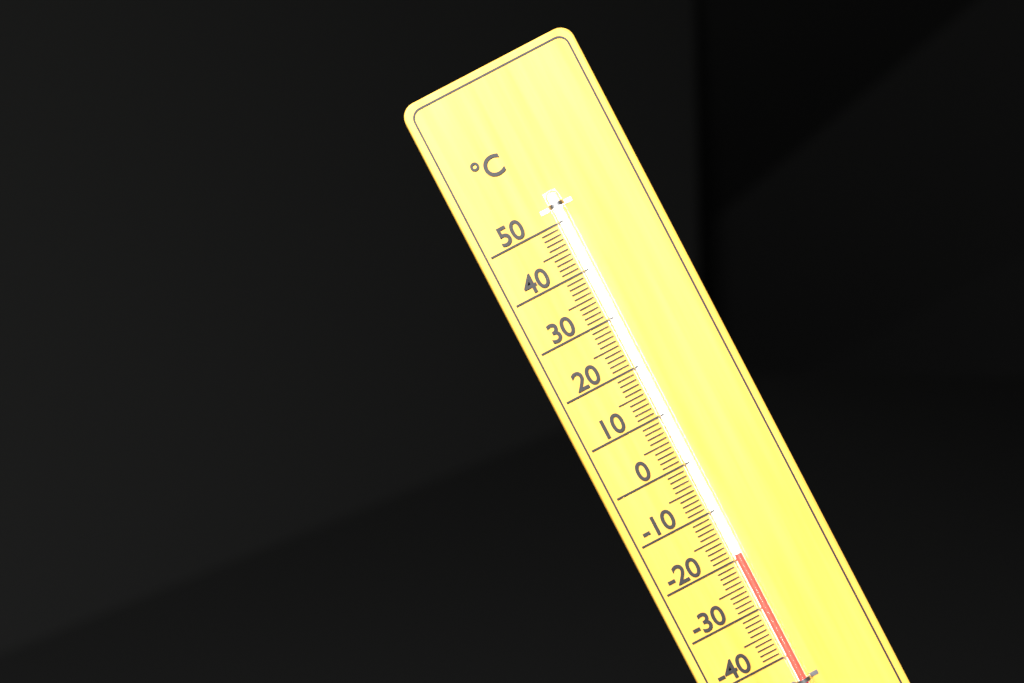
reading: -19 °C
